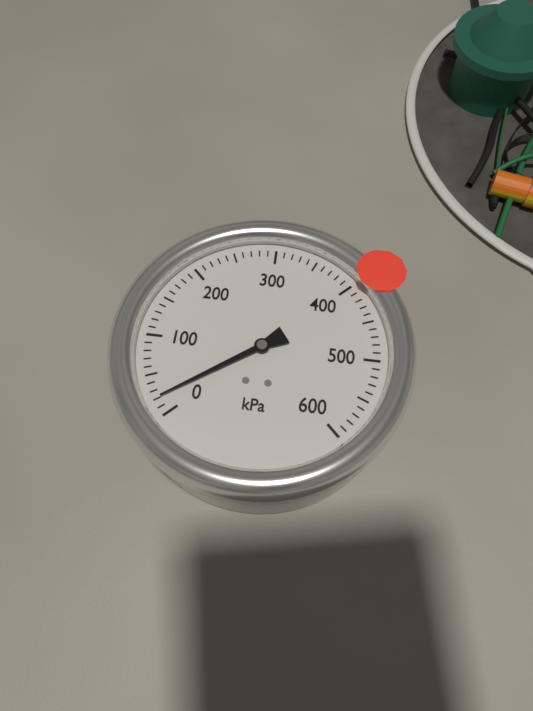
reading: 20 kPa
